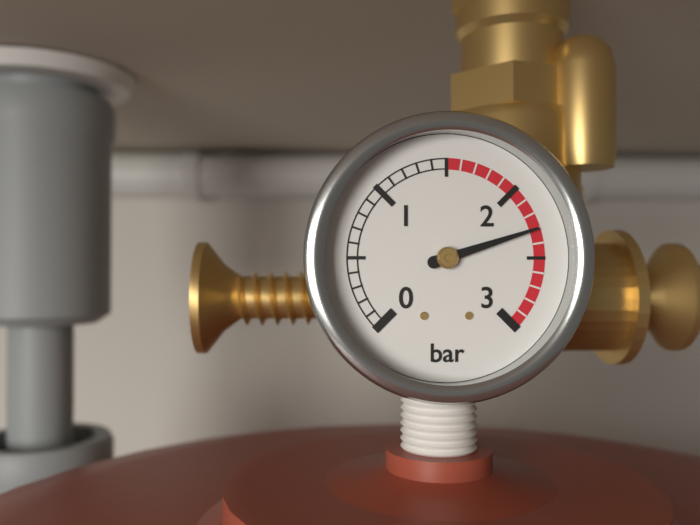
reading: 2.3 bar
